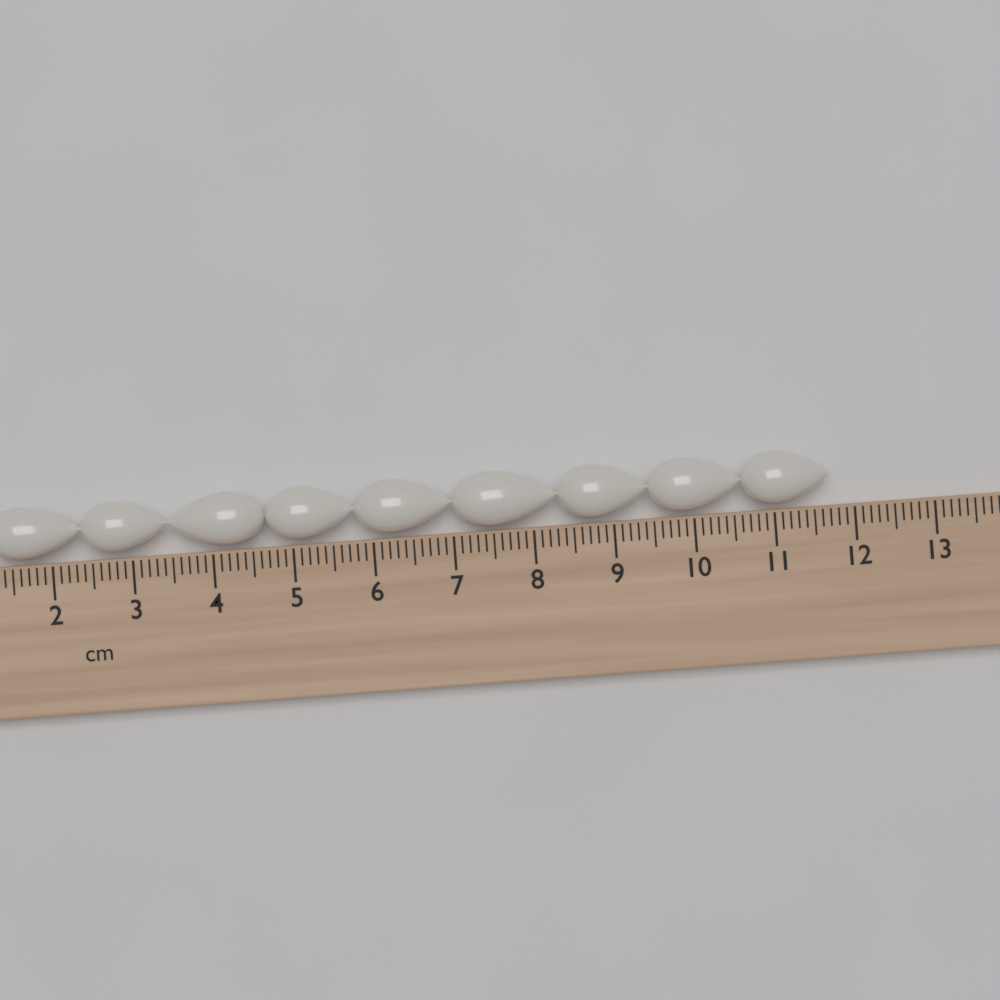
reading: 11.7 cm
